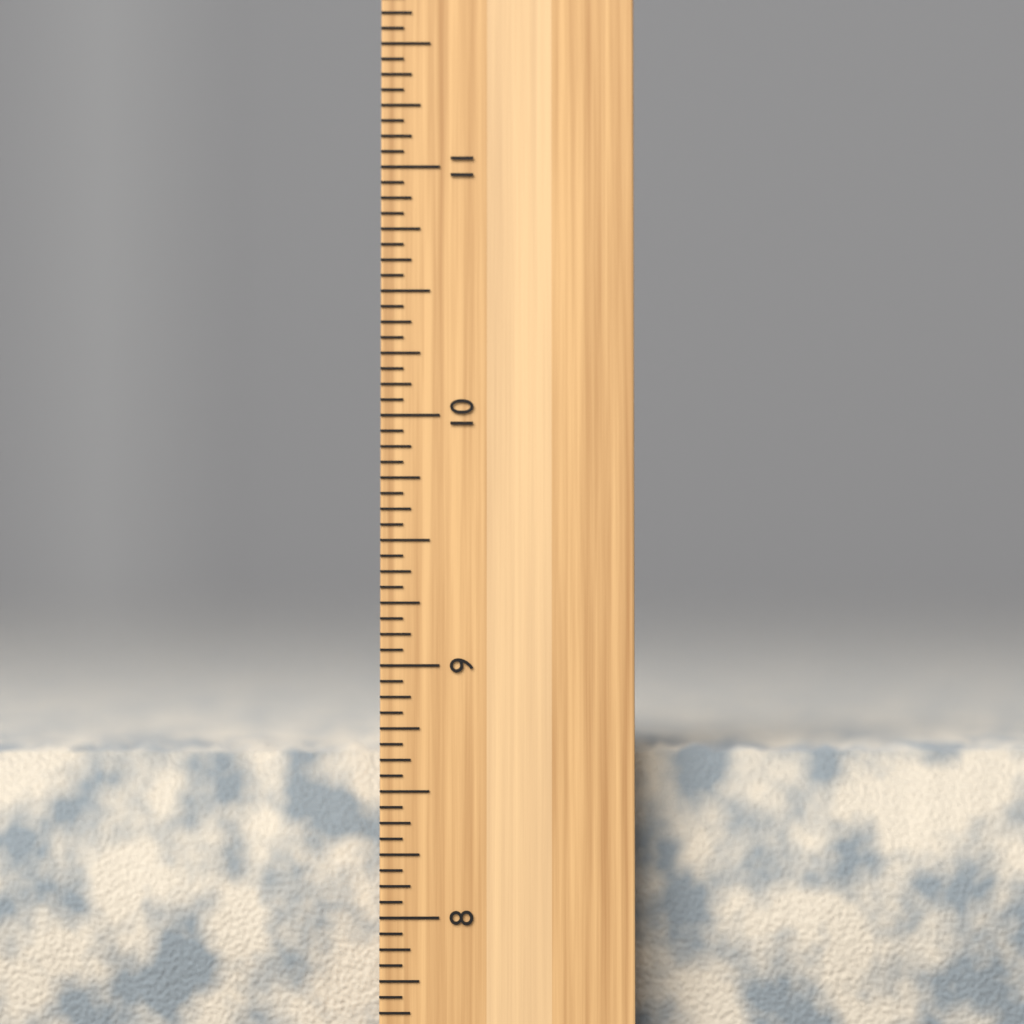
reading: 8.6875 inch
